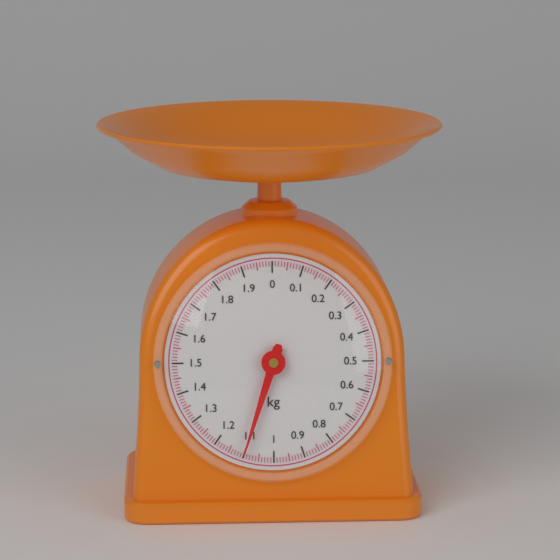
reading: 1.10 kg
